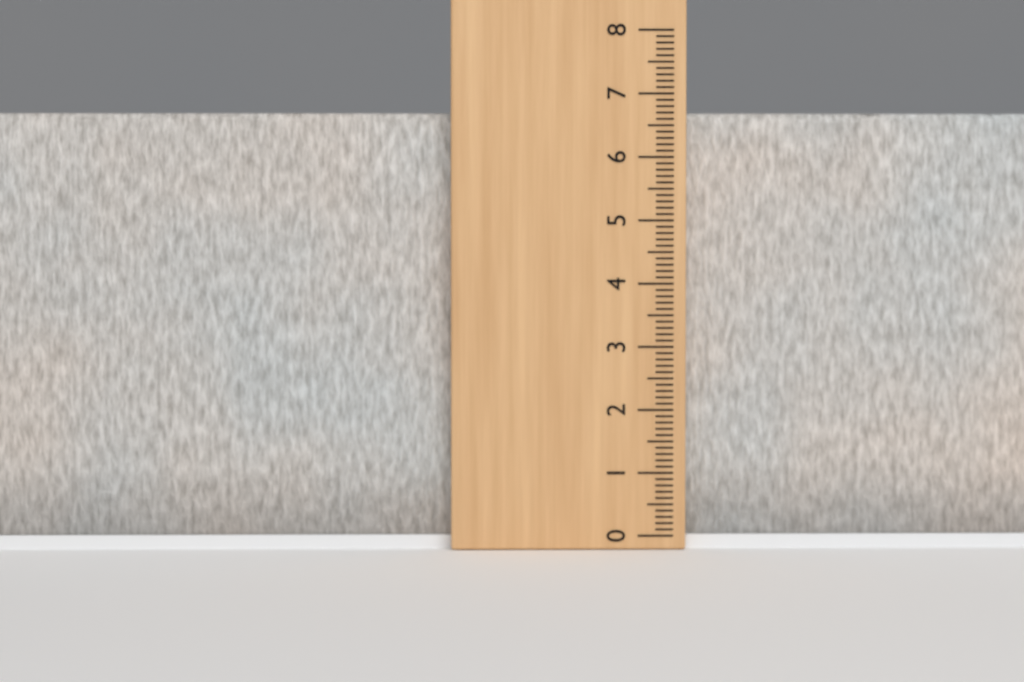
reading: 6.7 (no unit)
